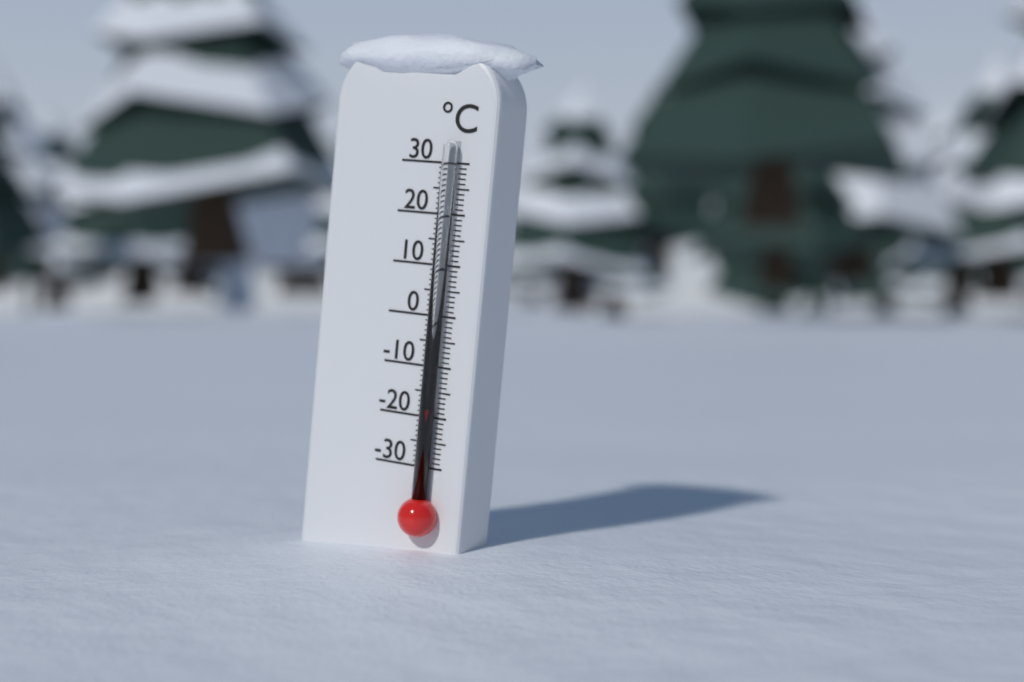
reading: -18 °C
